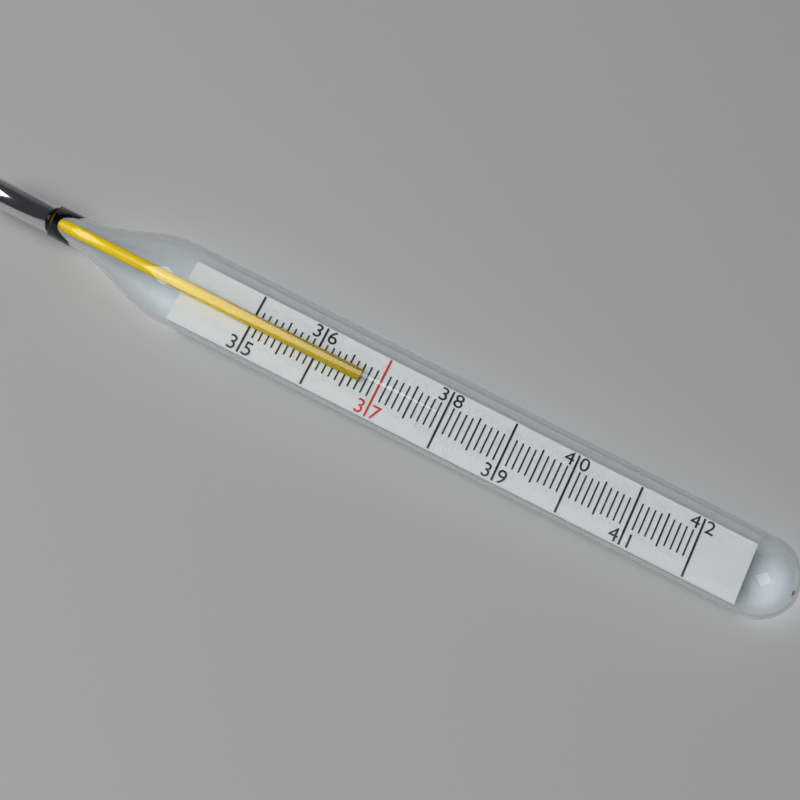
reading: 36.7 (no unit)
